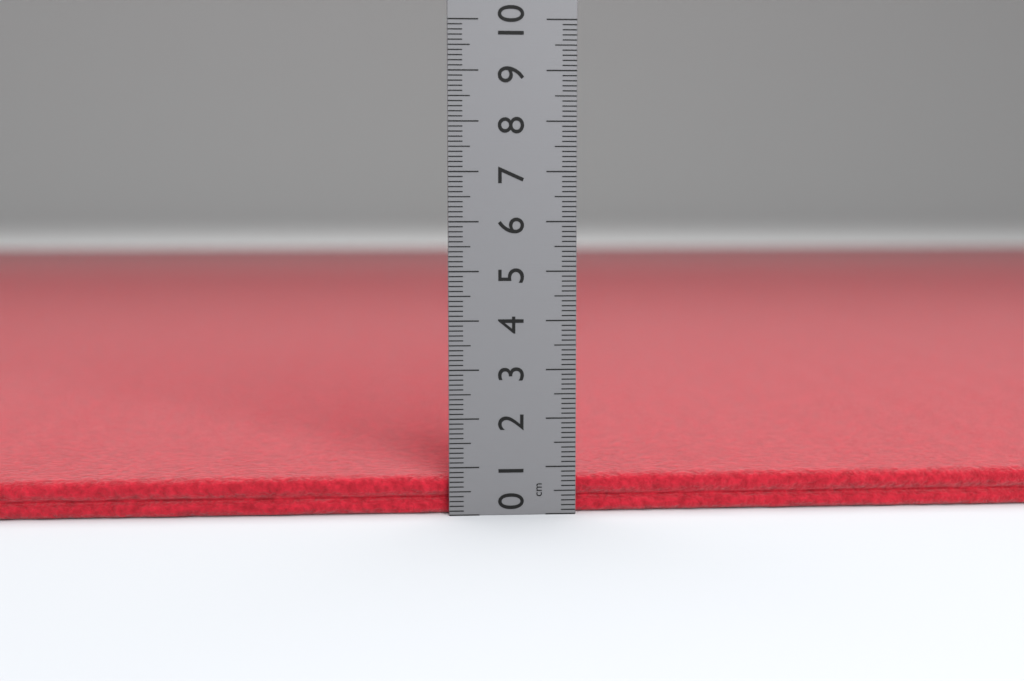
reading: 0.8 cm
